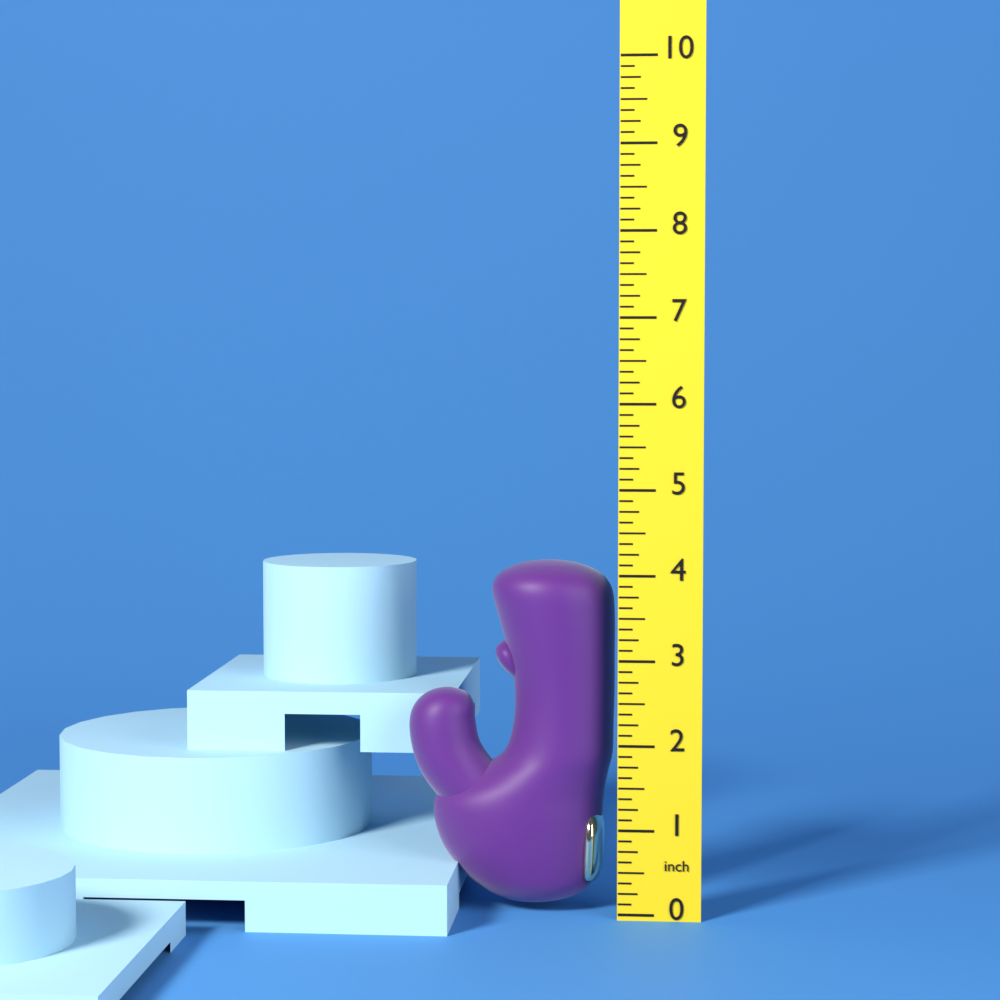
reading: 4.125 inch
